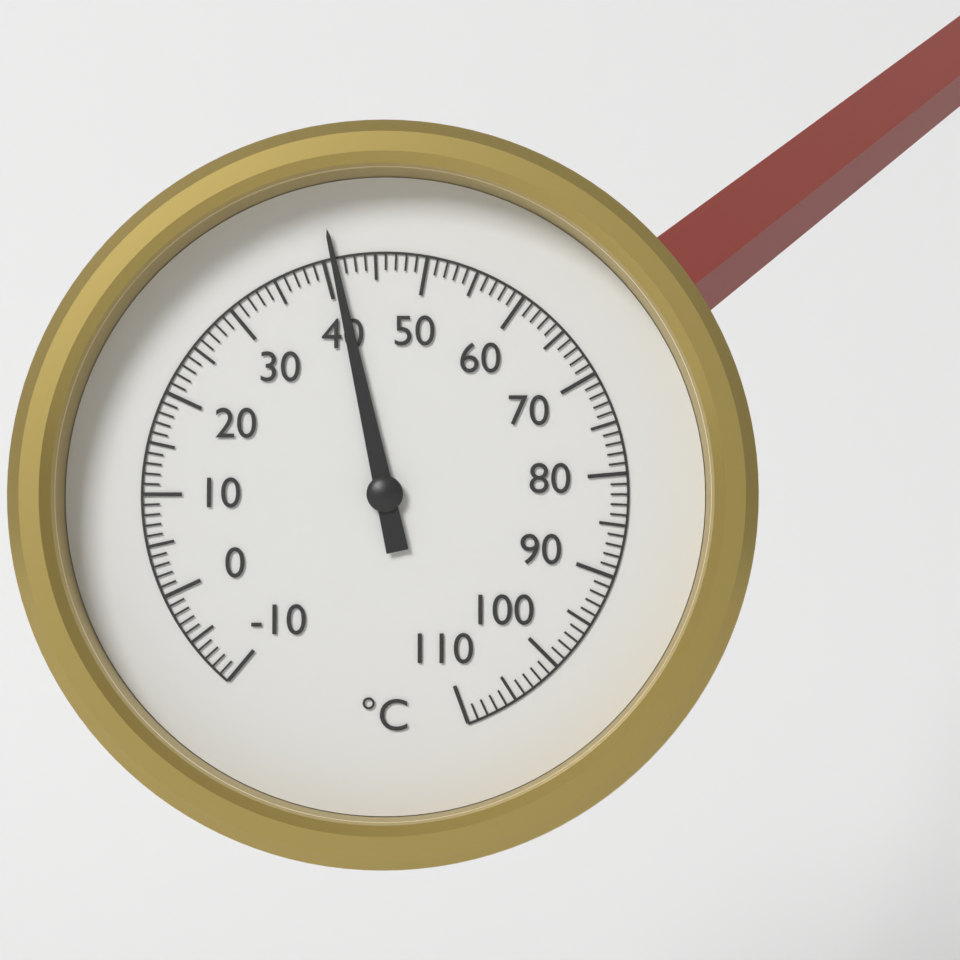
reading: 41 °C
